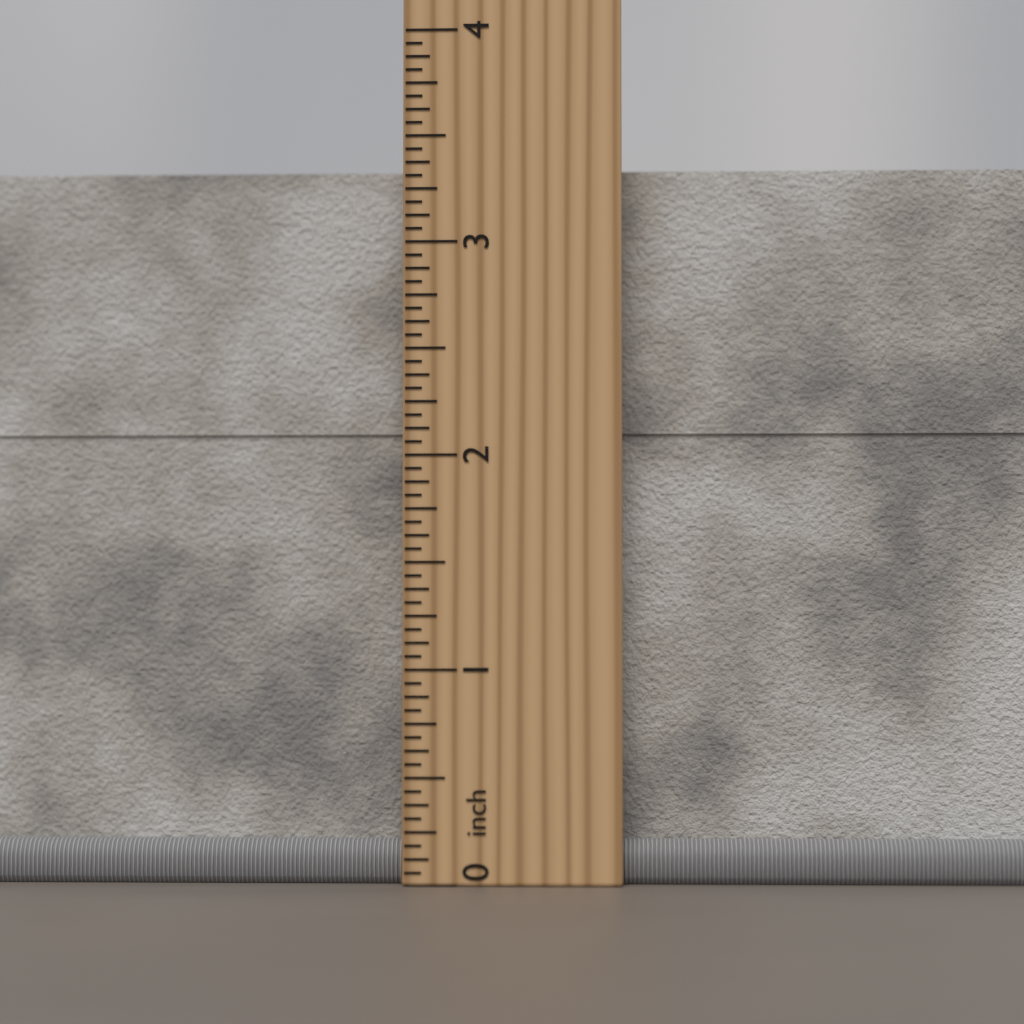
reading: 3.3750 inch
